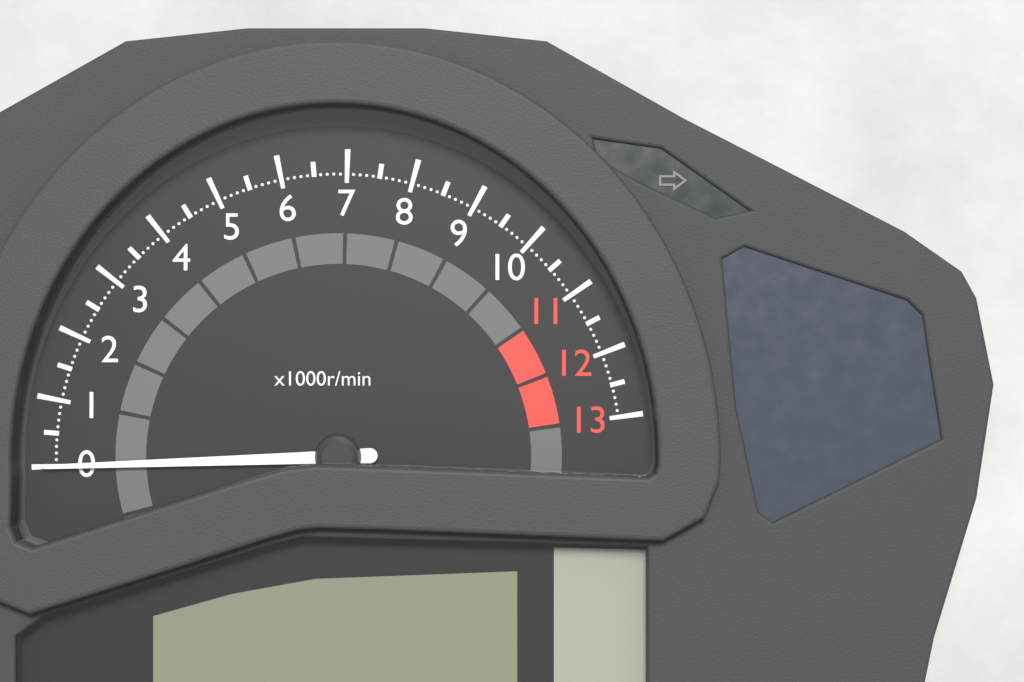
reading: 0 r/min
